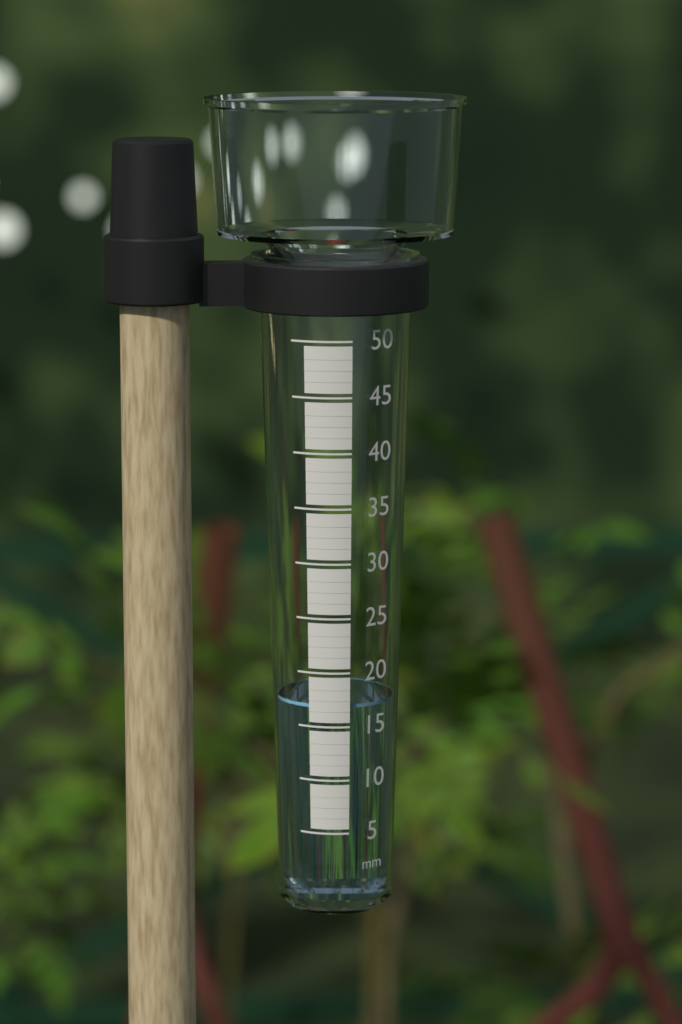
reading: 17 mm
